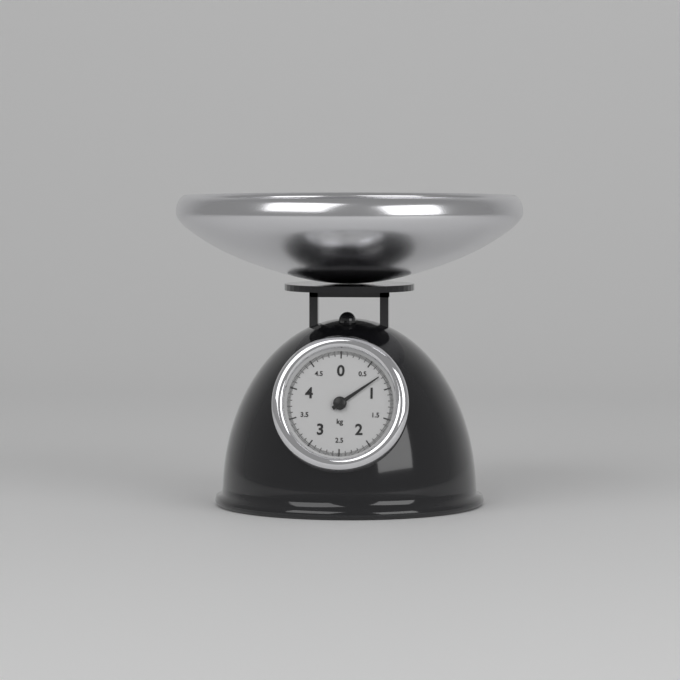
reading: 0.76 kg
